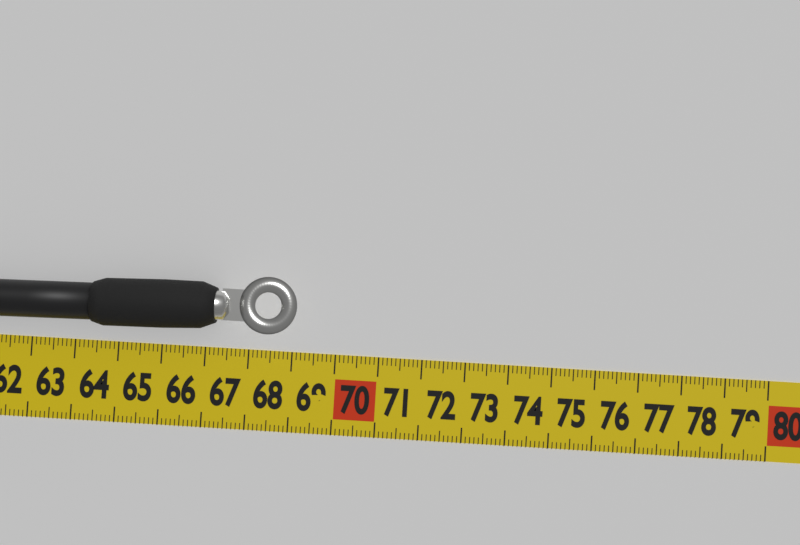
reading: 69.1 cm
